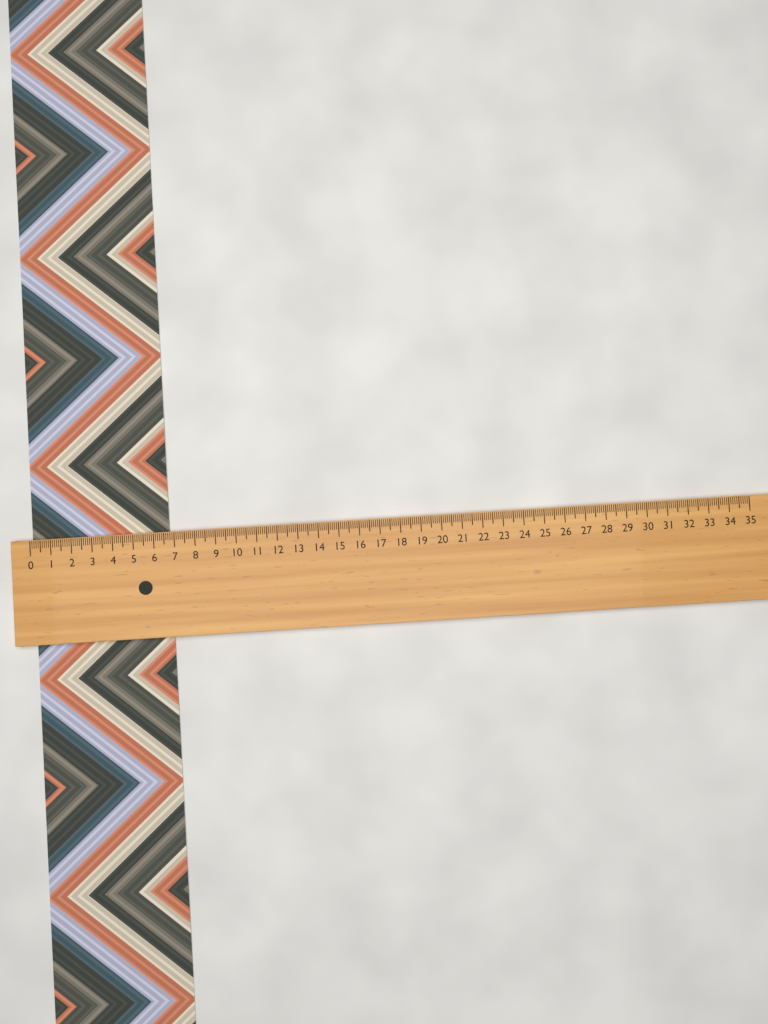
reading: 6.7 (no unit)
